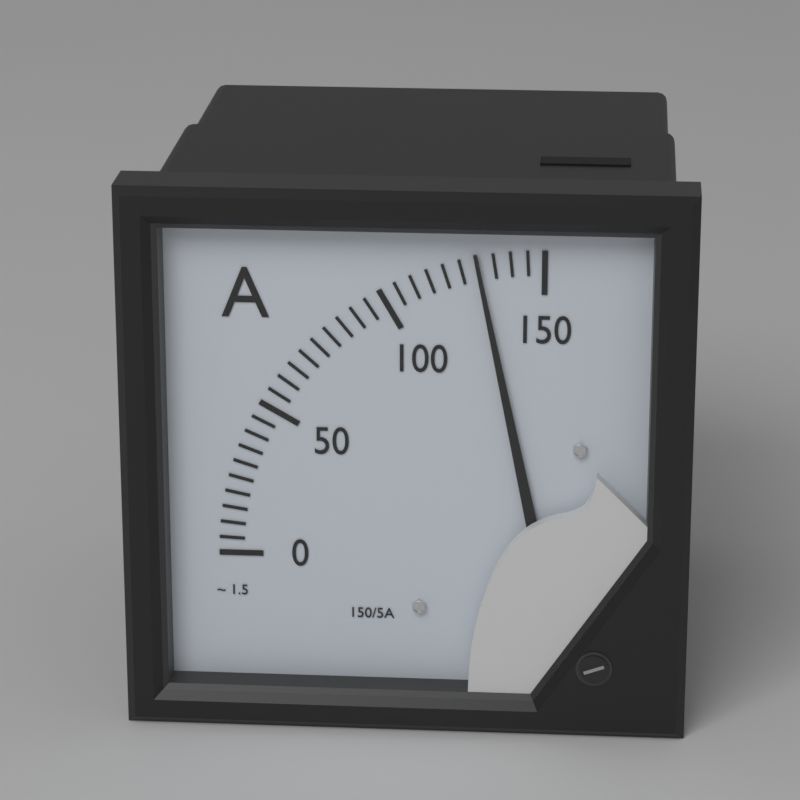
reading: 130 A
